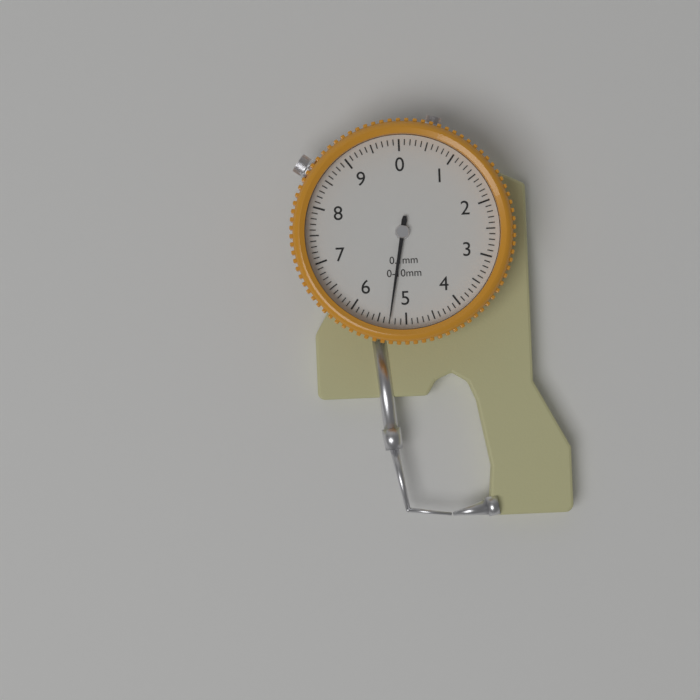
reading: 5.3 mm
